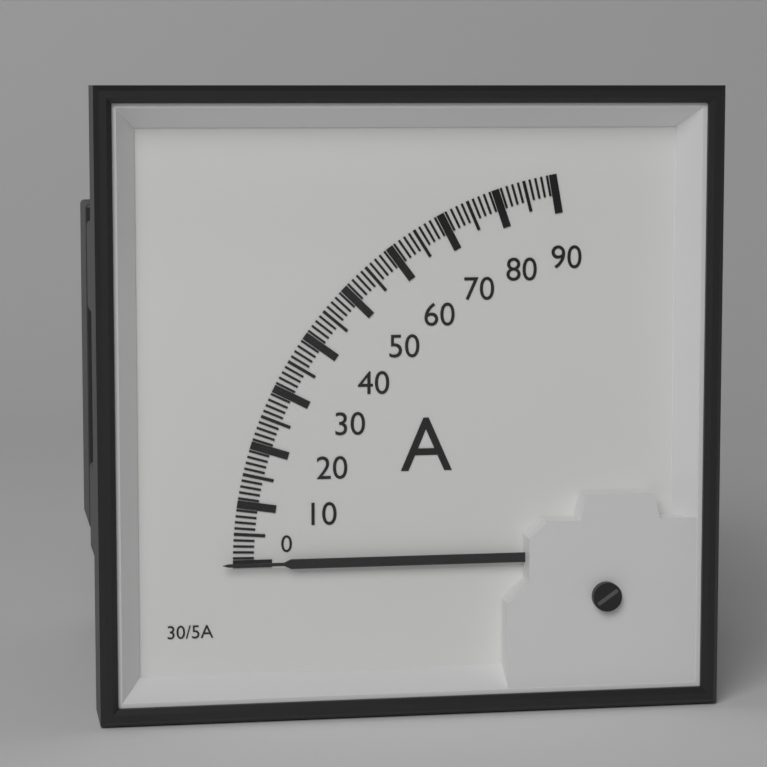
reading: 0 A
